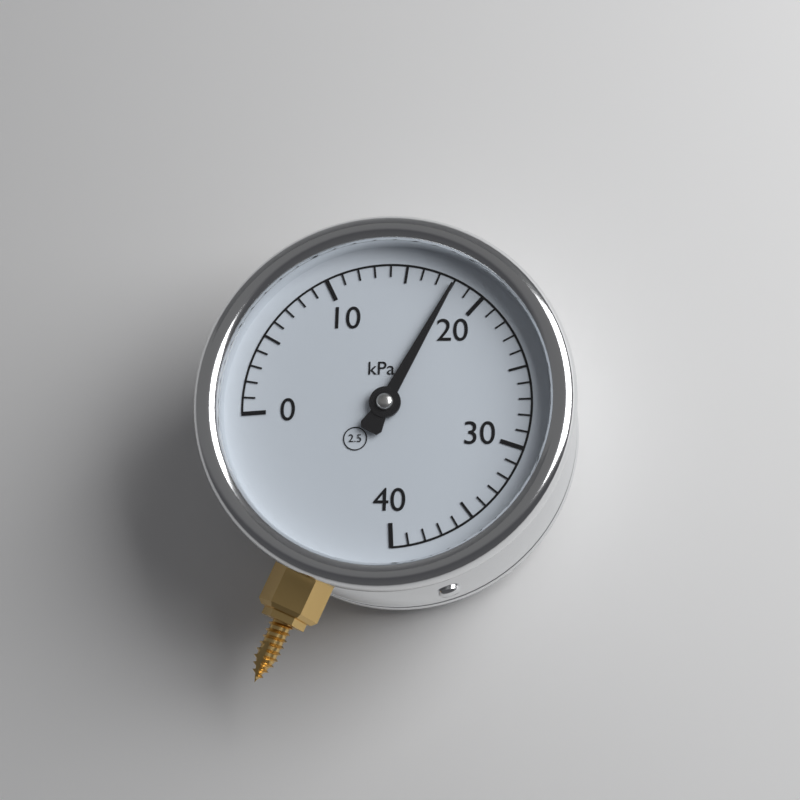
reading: 18 kPa
